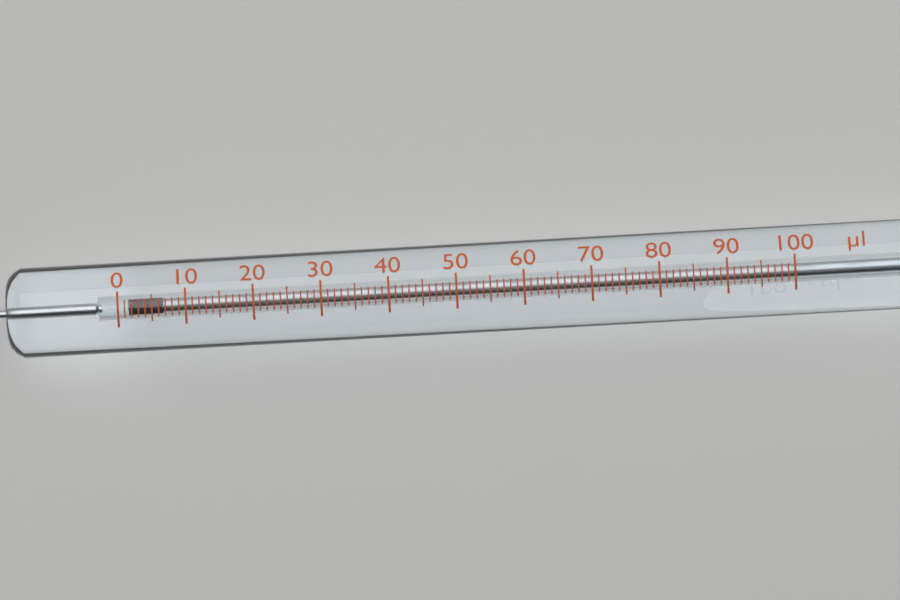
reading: 2 µl
